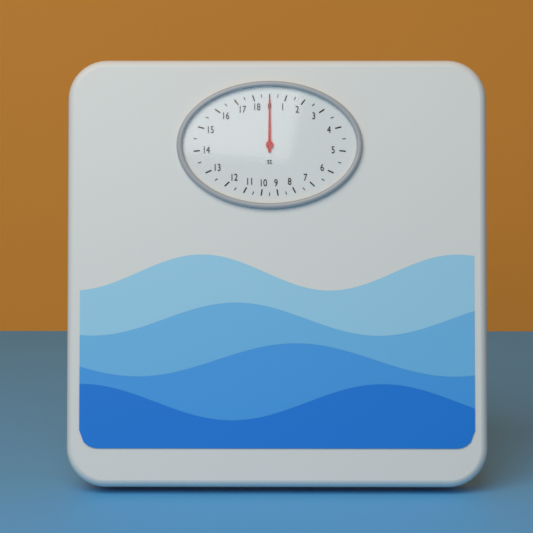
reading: 0.0 st
